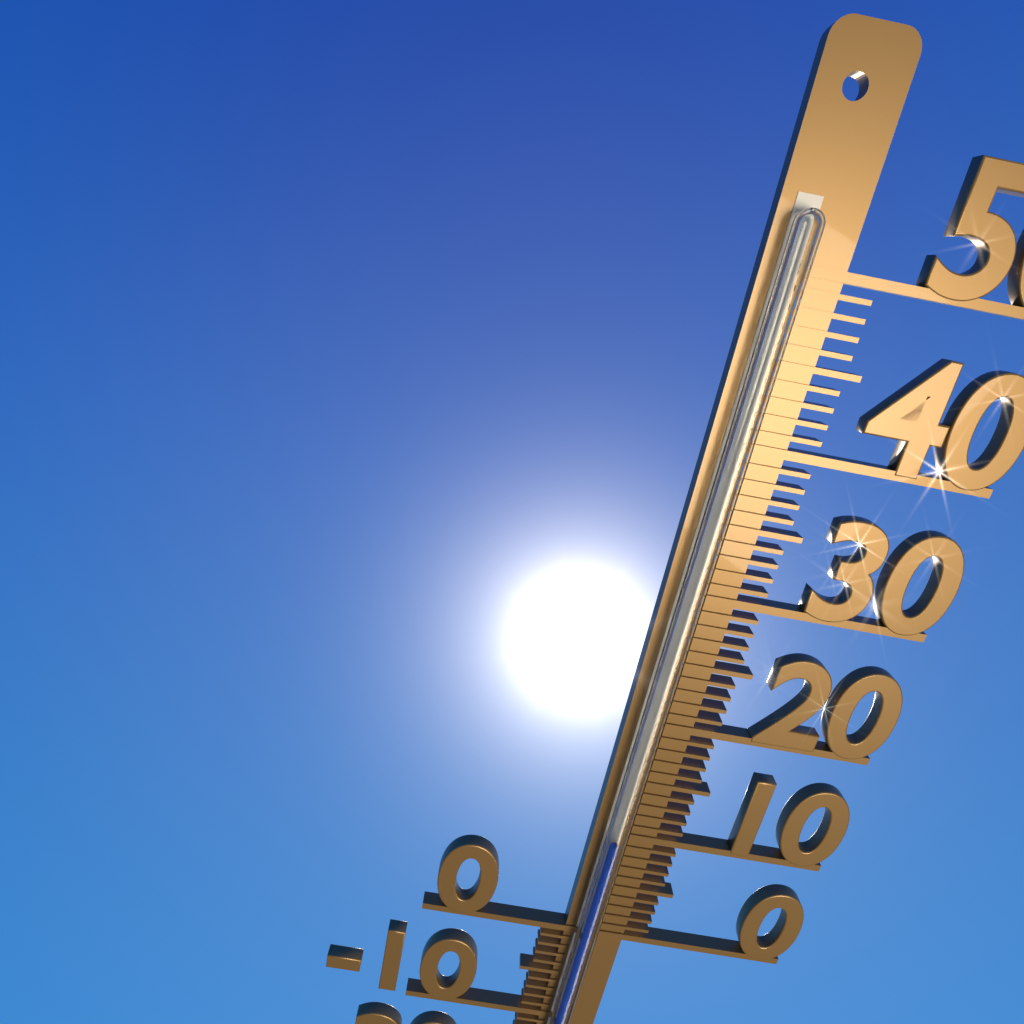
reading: 10 °C
